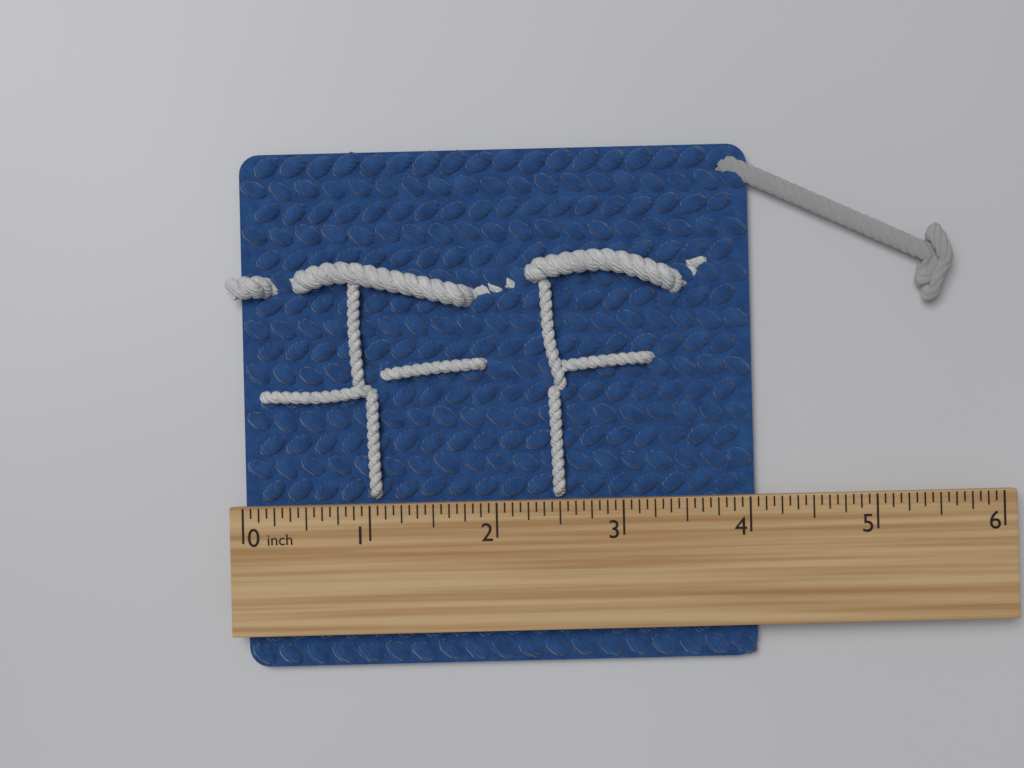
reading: 4.0625 inch
